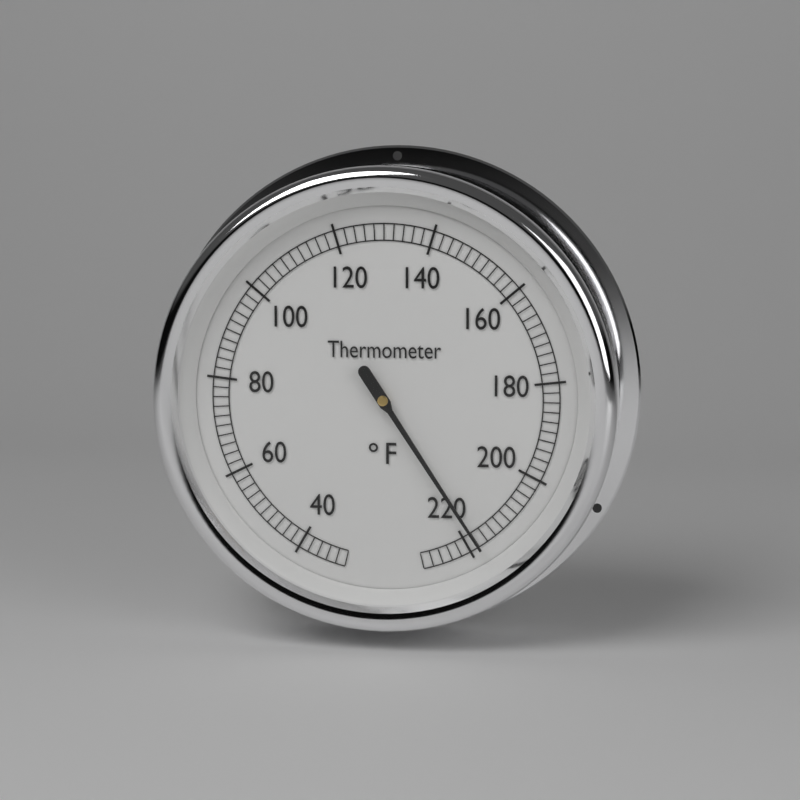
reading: 218 °F
